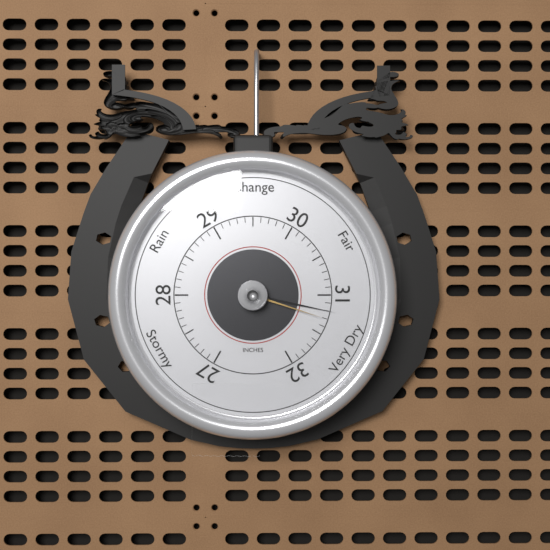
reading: 31.2 inHg
